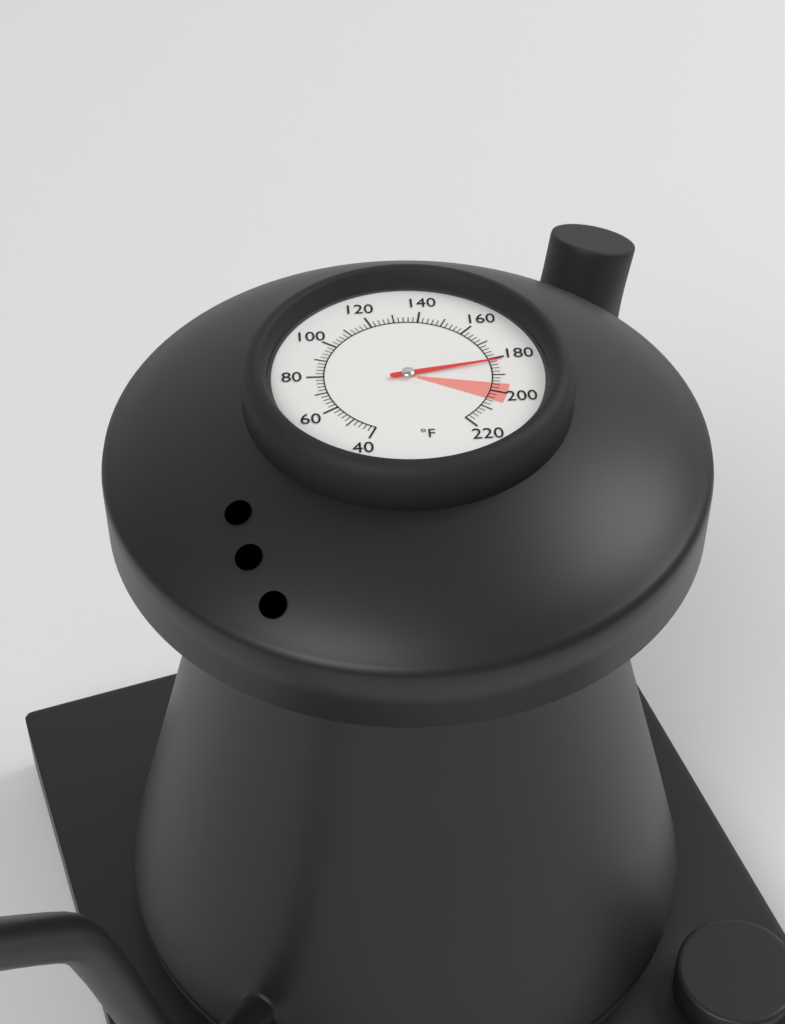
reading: 182 °F
